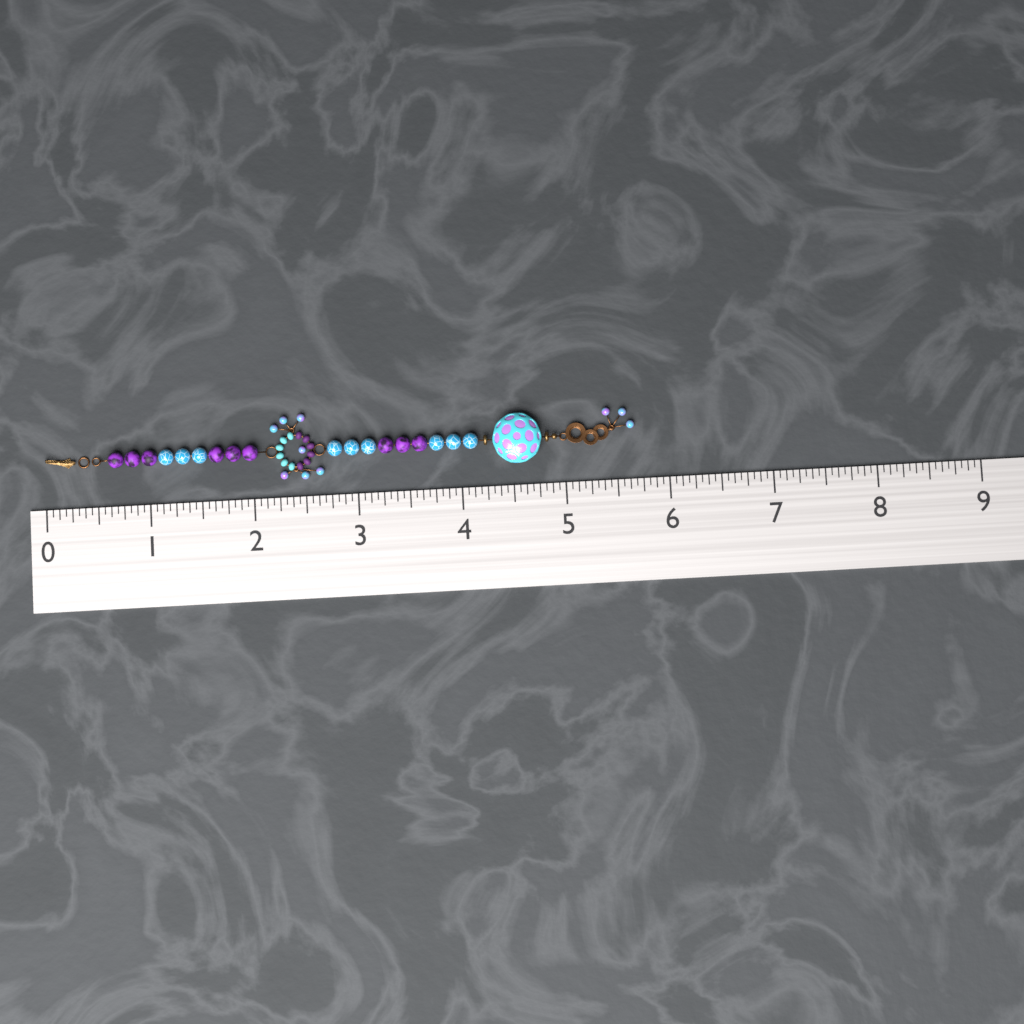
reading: 5.6875 (no unit)
